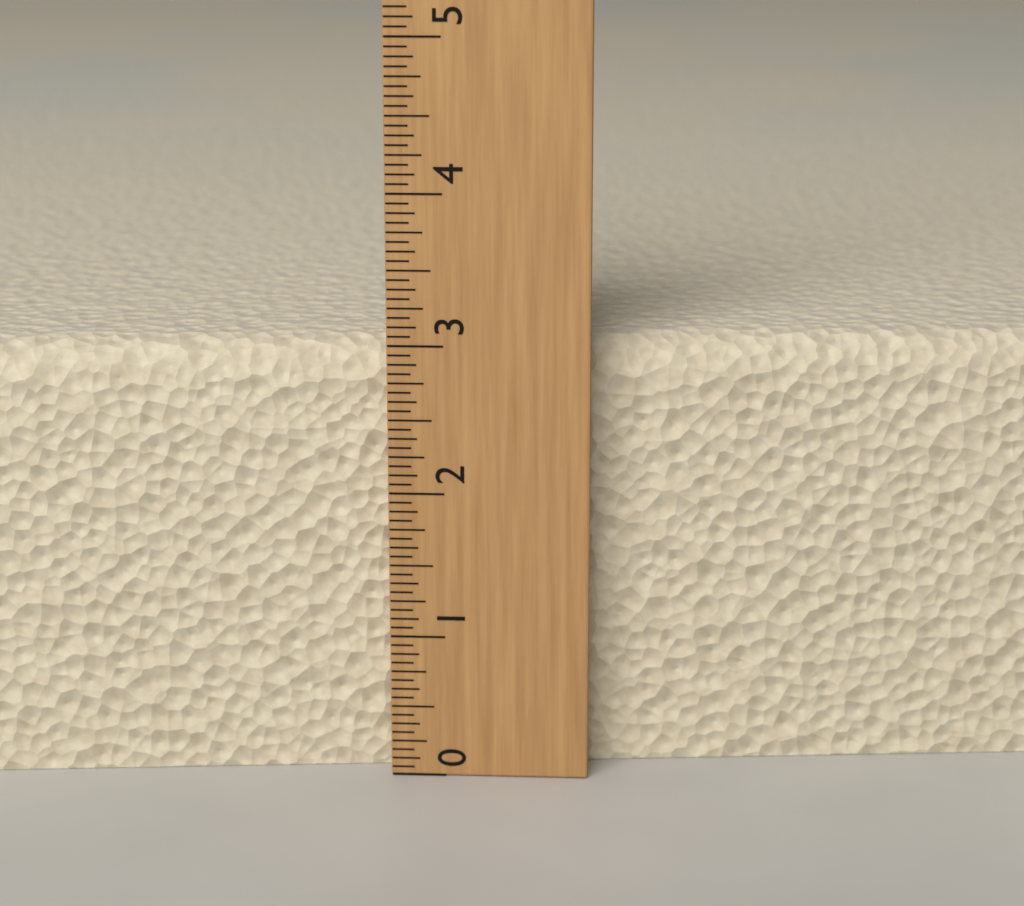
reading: 3.0000 (no unit)
